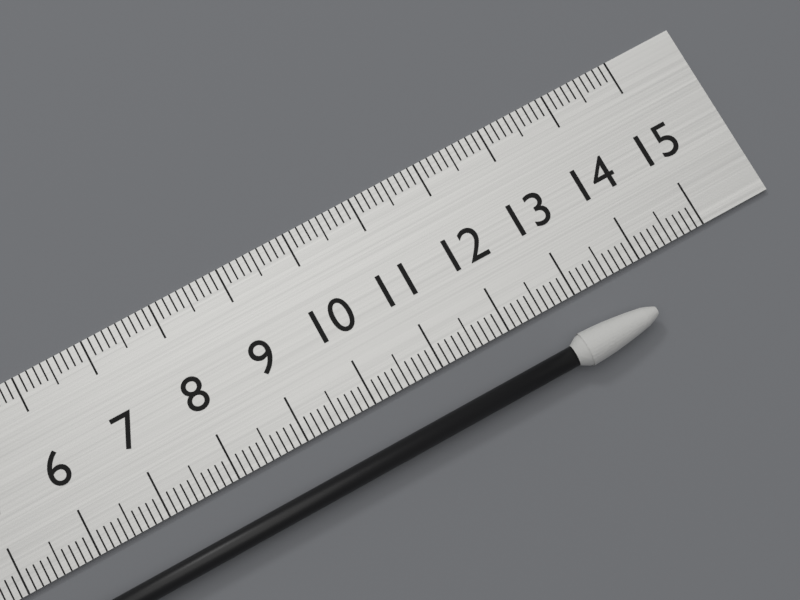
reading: 13.8 cm
